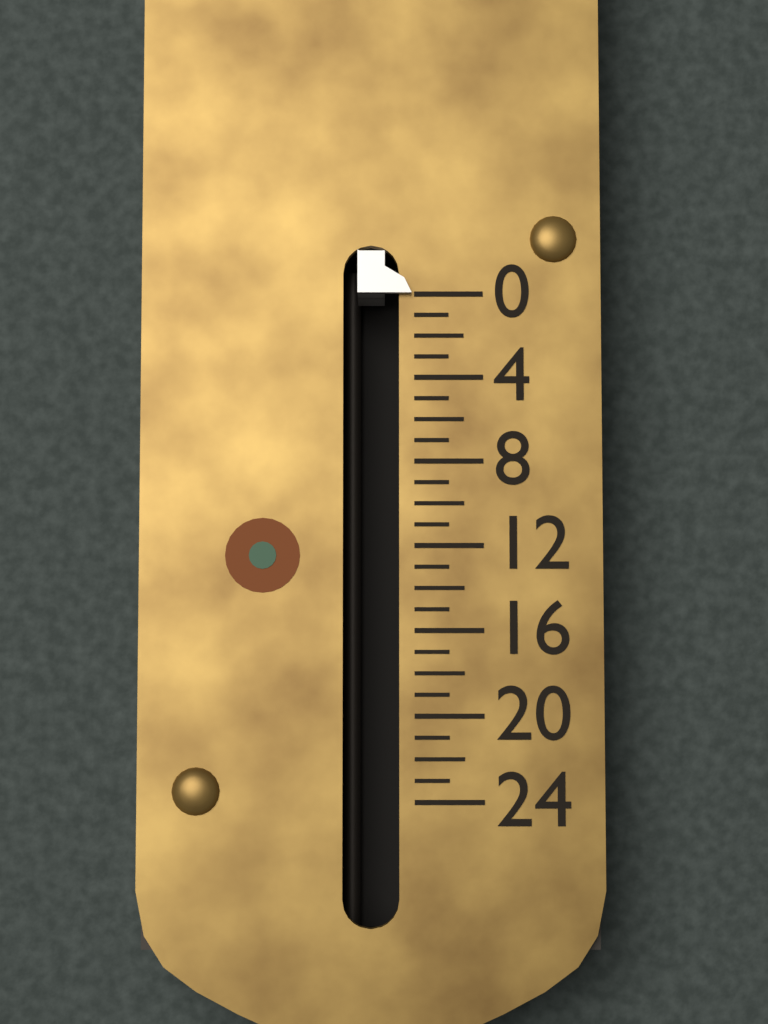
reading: 0 (no unit)
